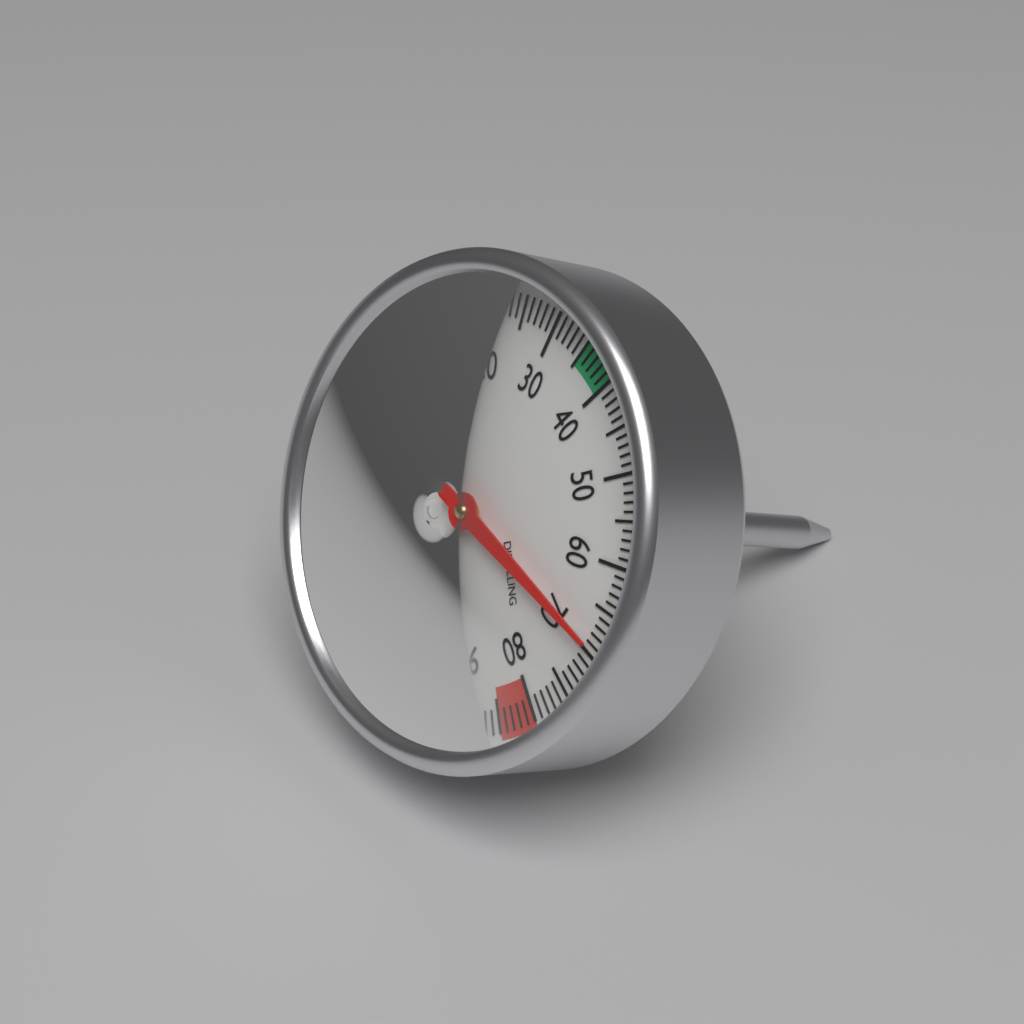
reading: 69 °C
